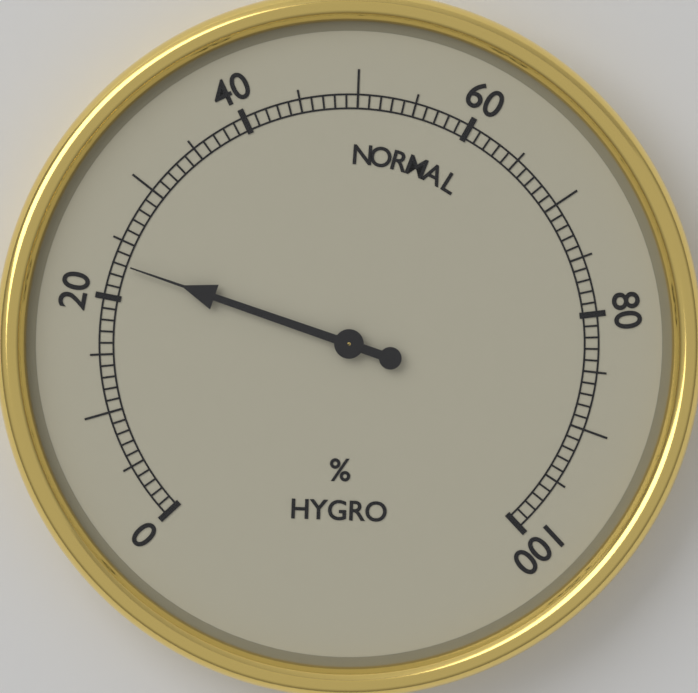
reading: 23 %
